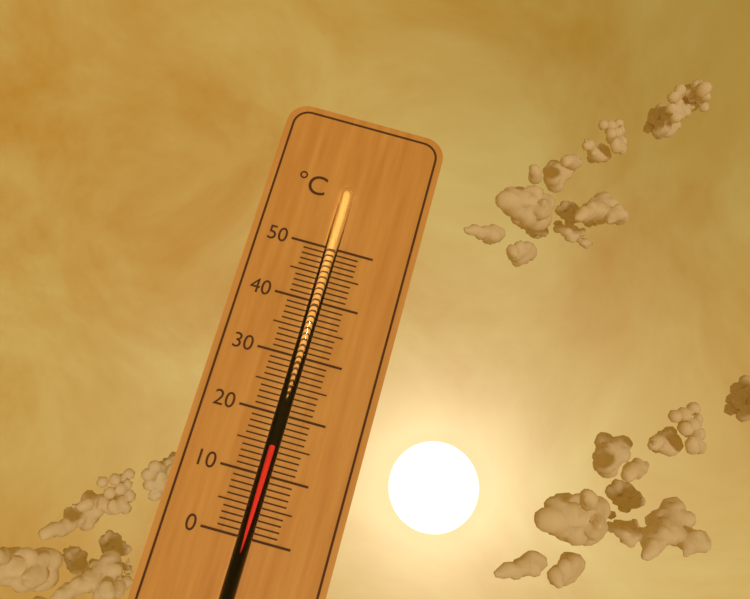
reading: 15 °C
